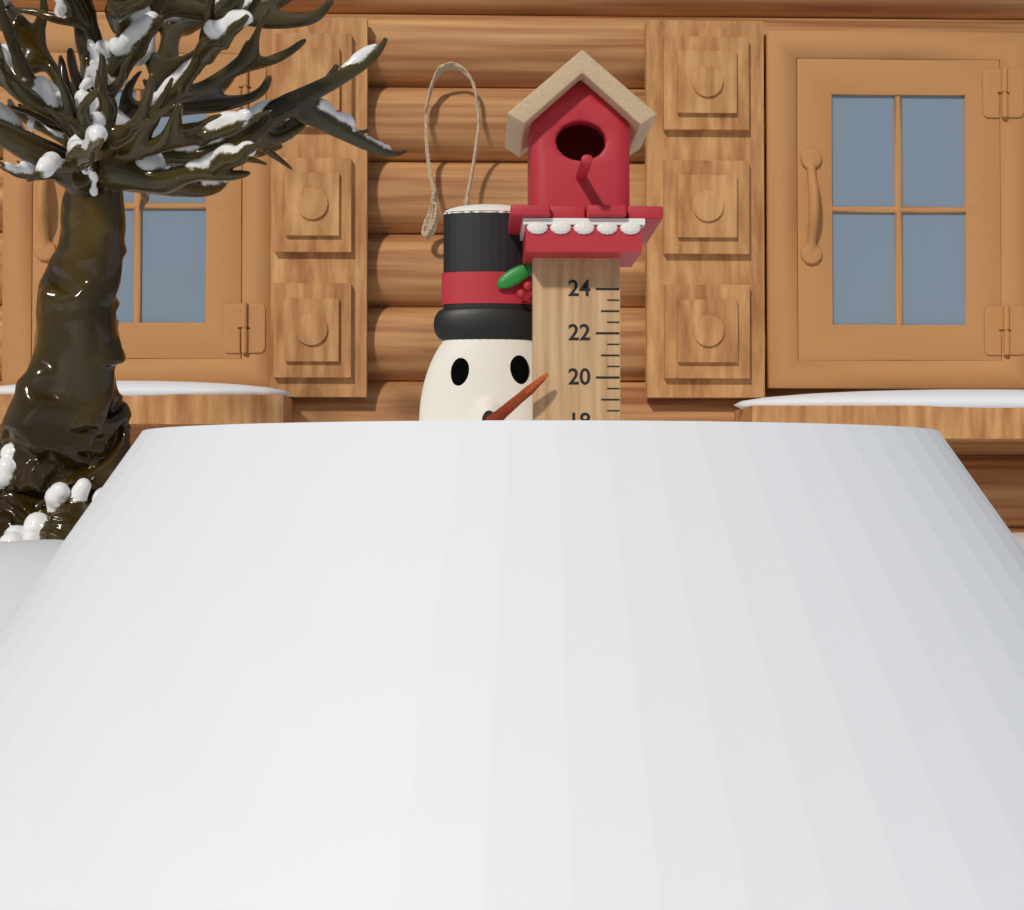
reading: 17.5 (no unit)
